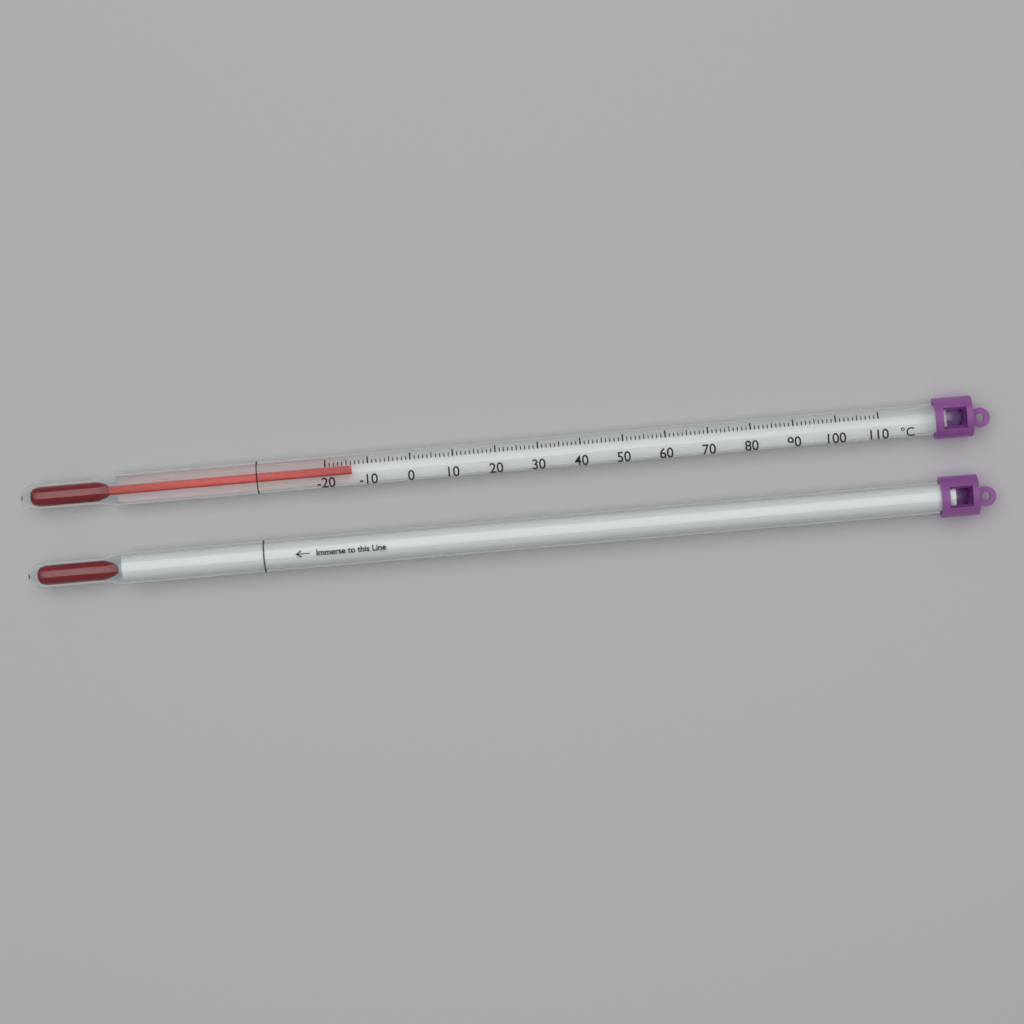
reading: -14 °C
